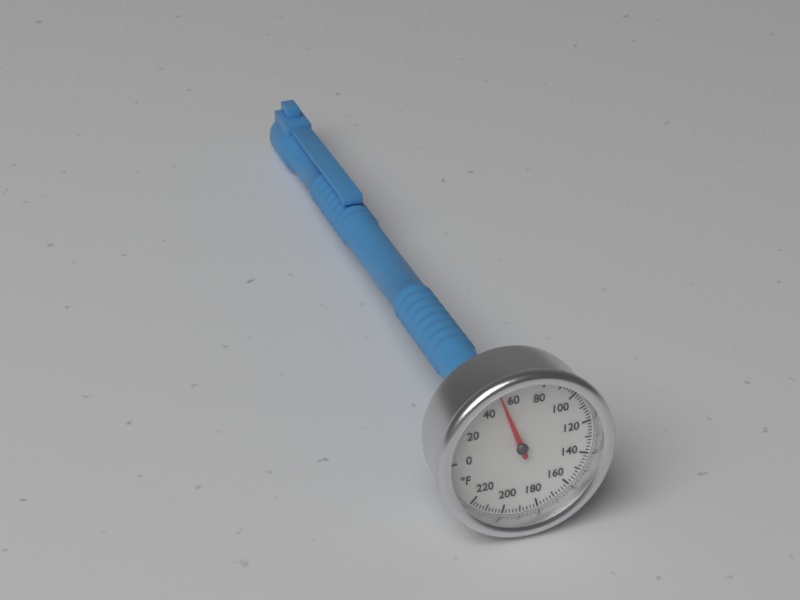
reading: 52 °F
